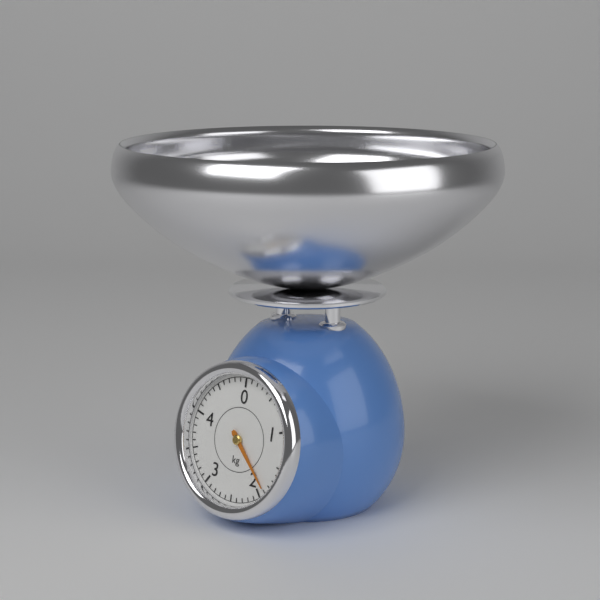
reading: 1.9 kg
